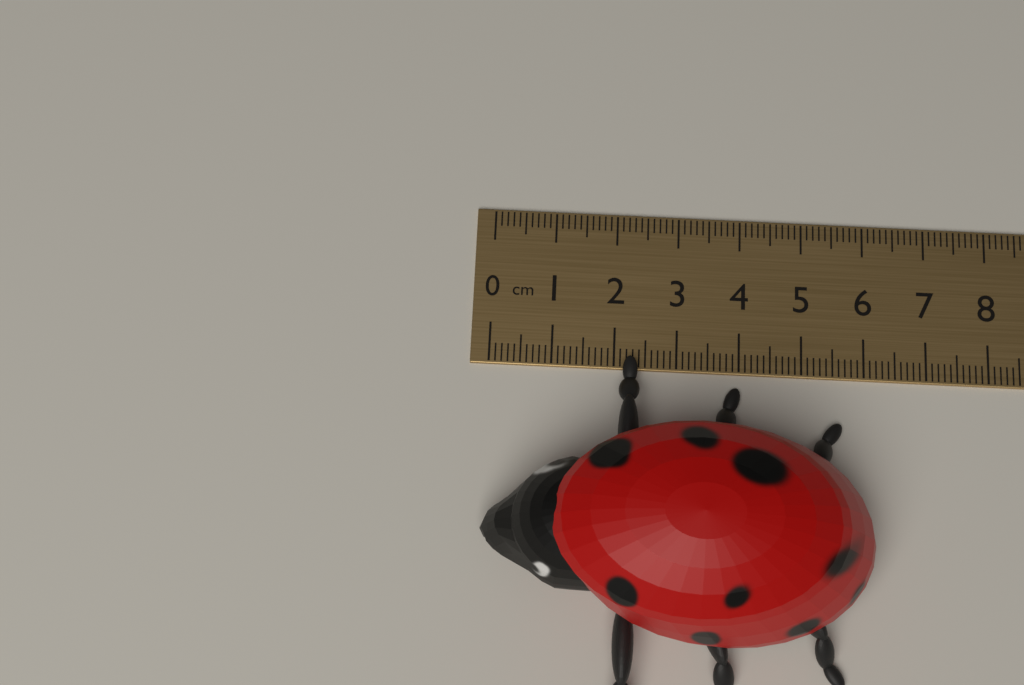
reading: 6.0 cm
